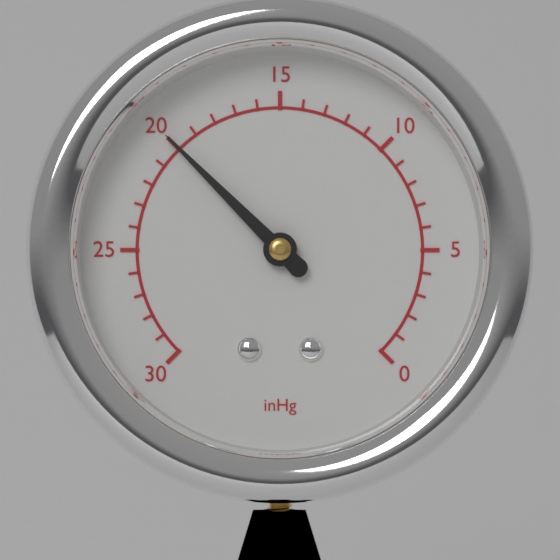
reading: 20 inHg
